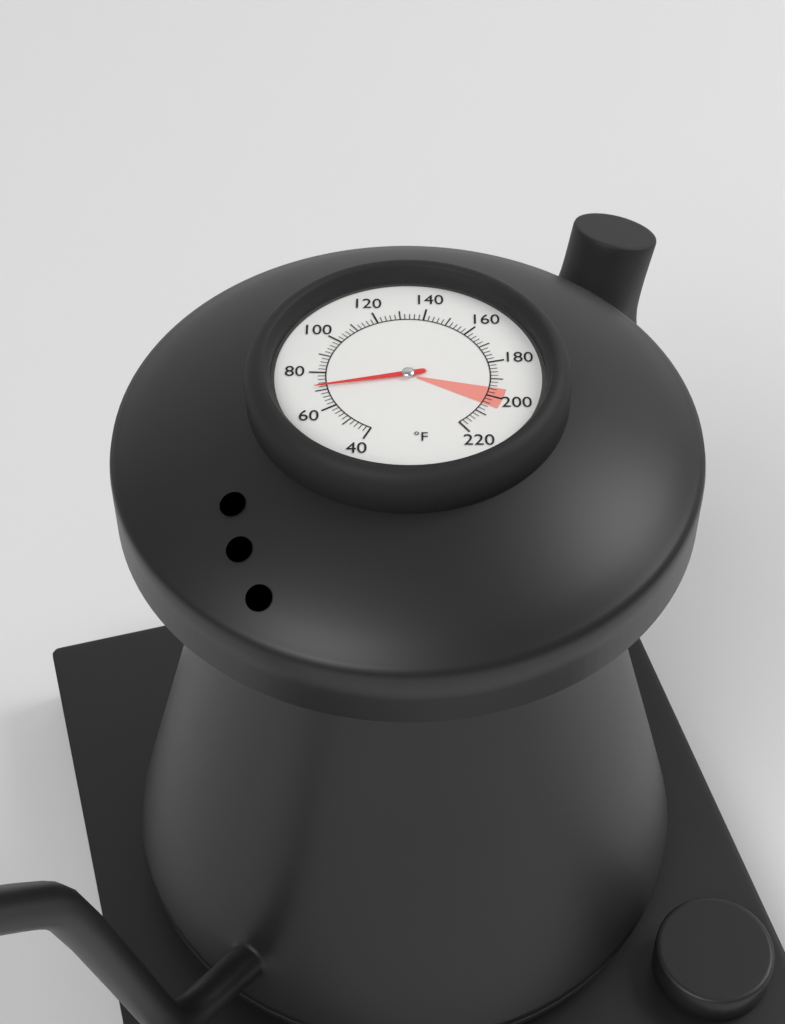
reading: 72 °F
